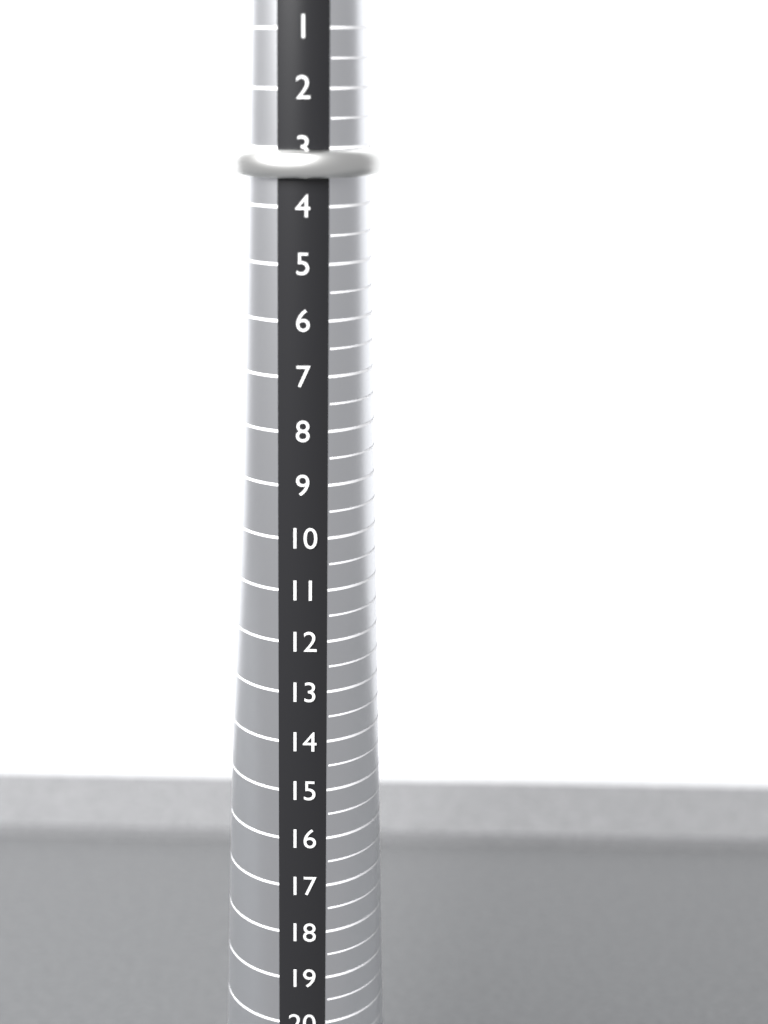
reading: 3.5 (no unit)
